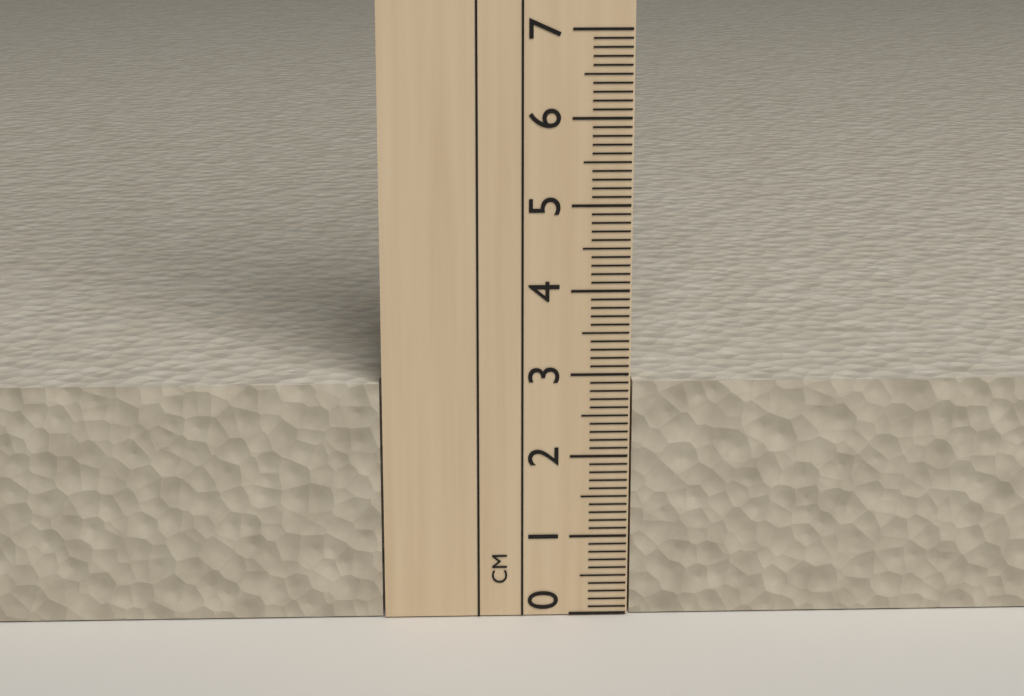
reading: 2.9 cm
